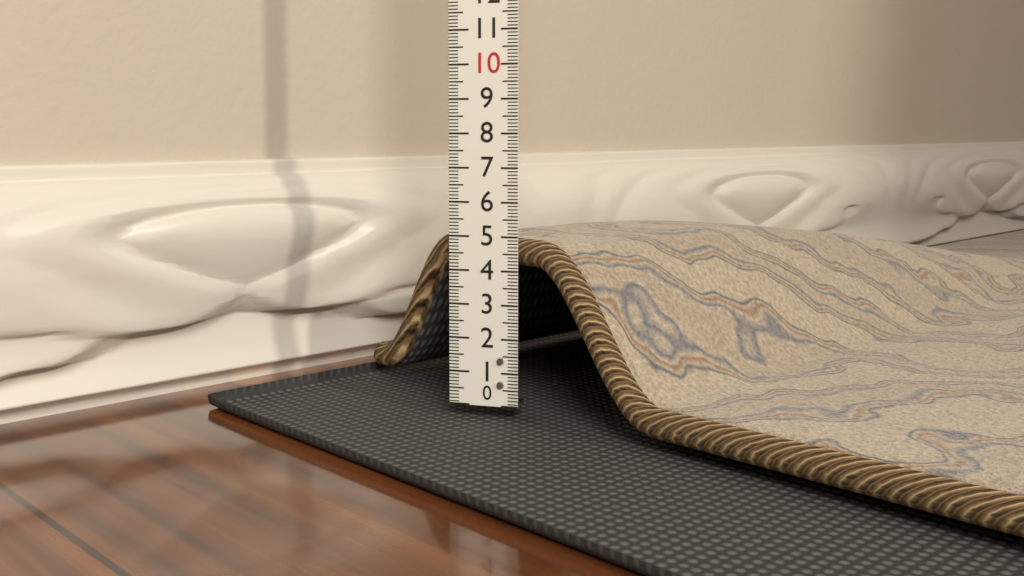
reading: 4.9 (no unit)
